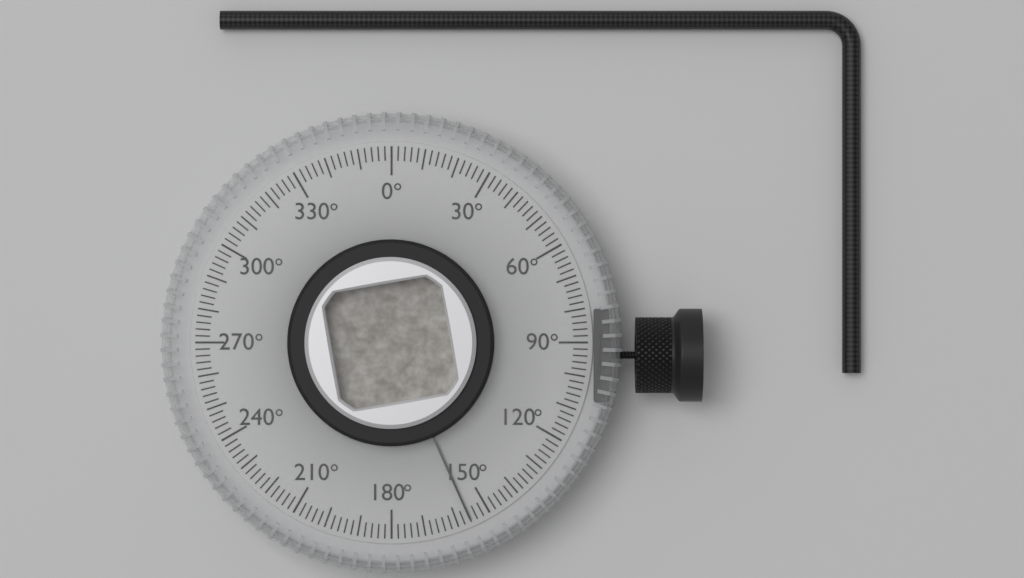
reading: 156 °
